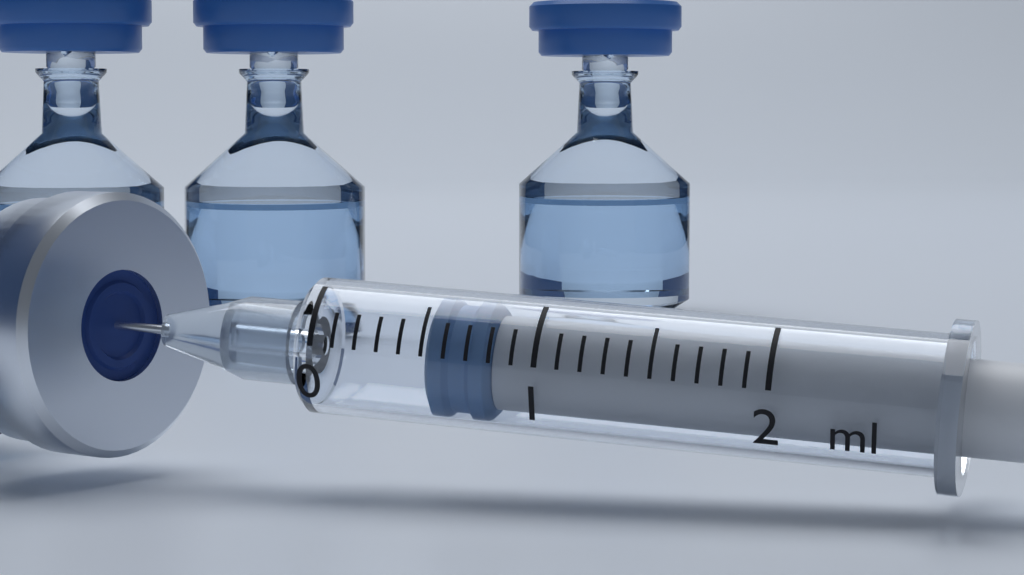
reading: 0.5 ml
